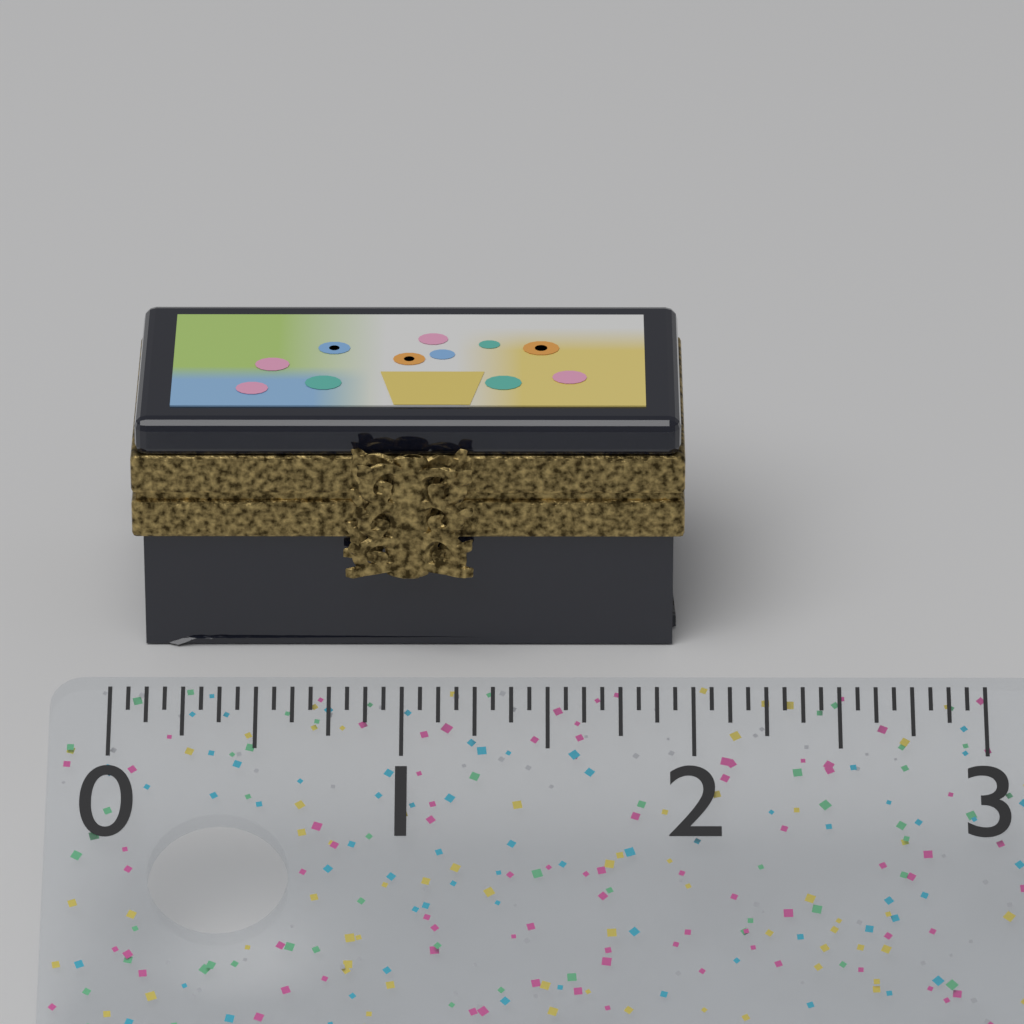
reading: 2.0000 (no unit)
